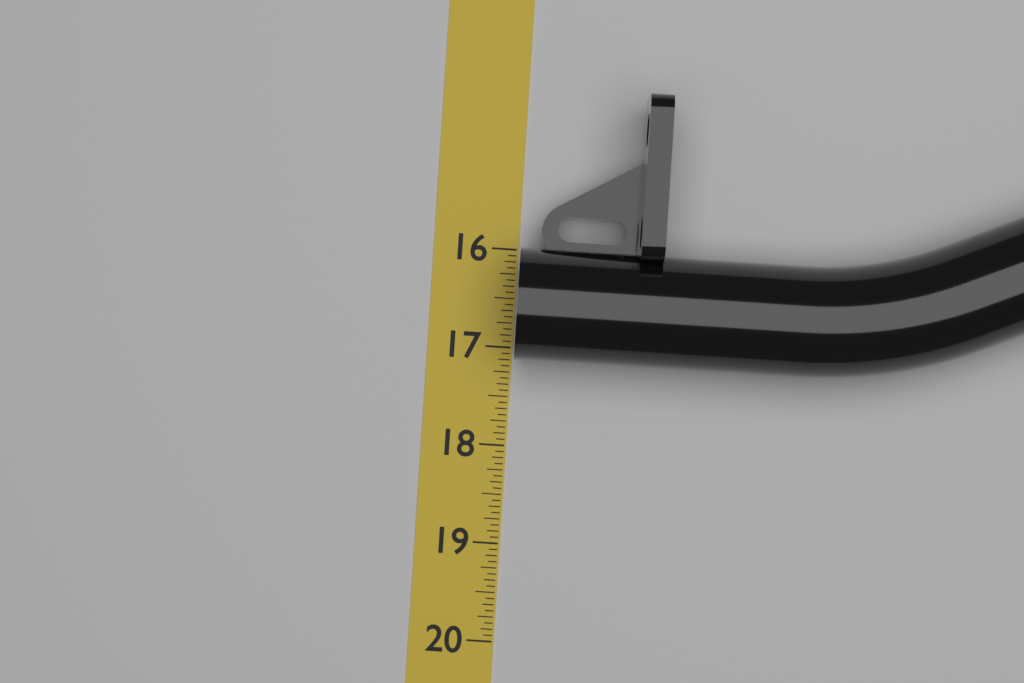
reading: 17.1250 (no unit)
